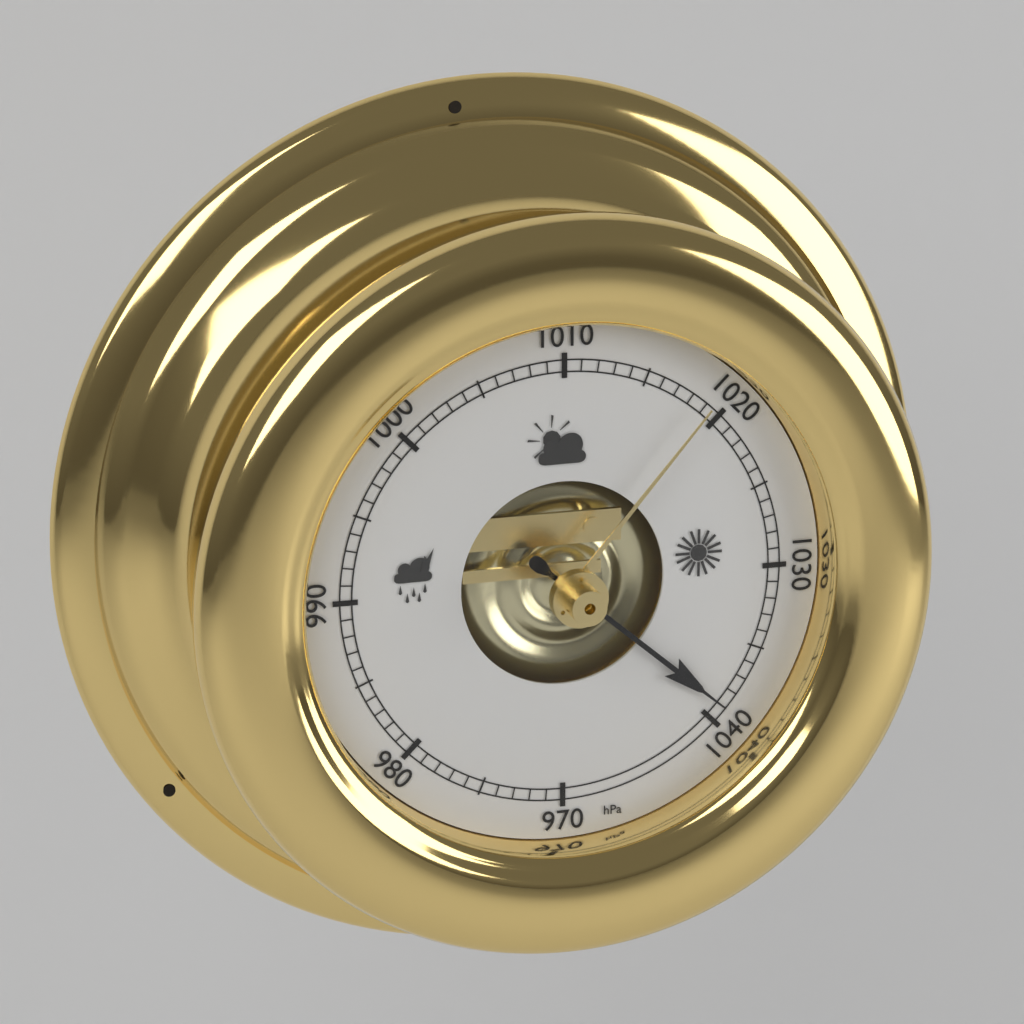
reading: 1039 hPa
